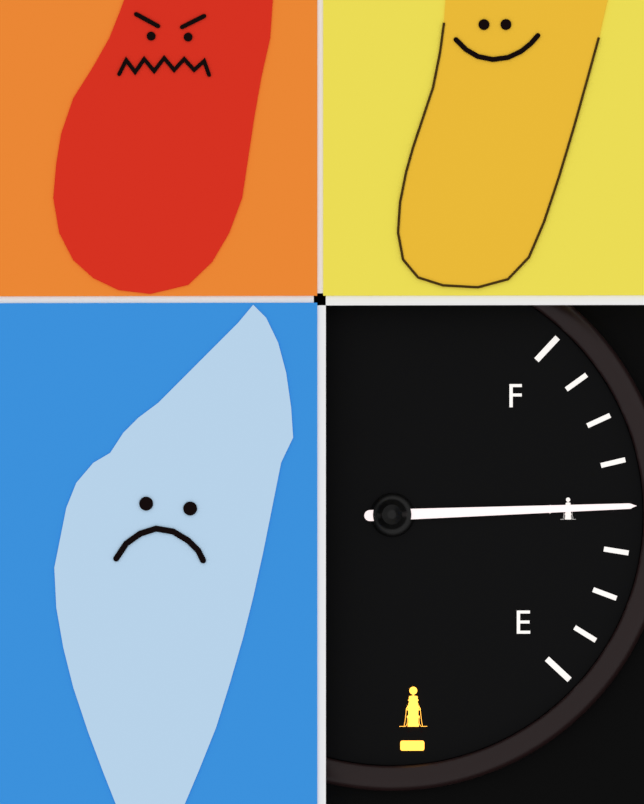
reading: 0.500 (no unit)
